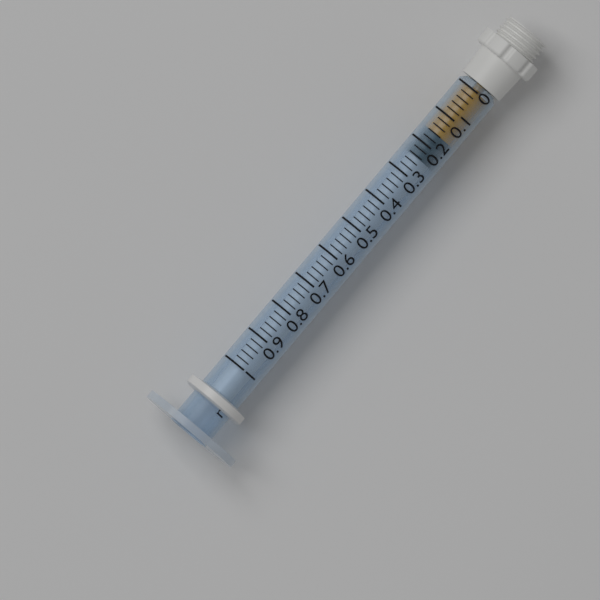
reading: 0.16 ml
